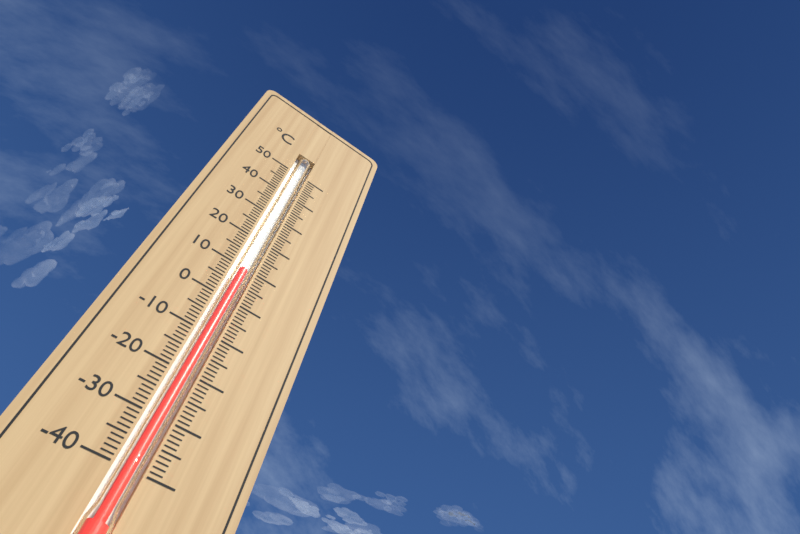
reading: 9 °C
